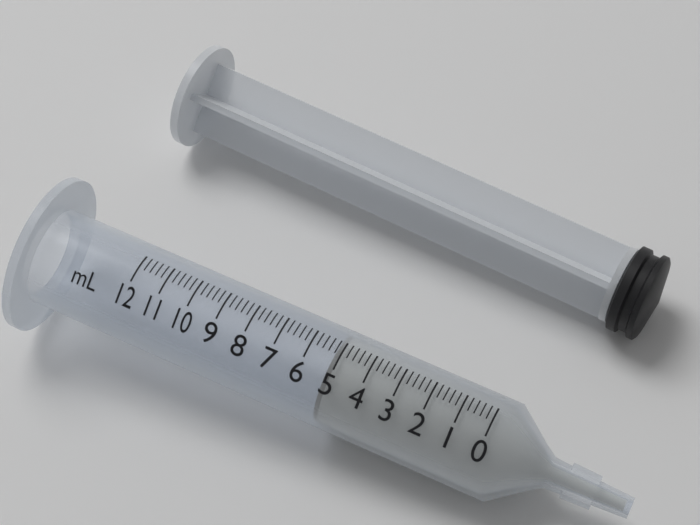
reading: 5.2 ml
